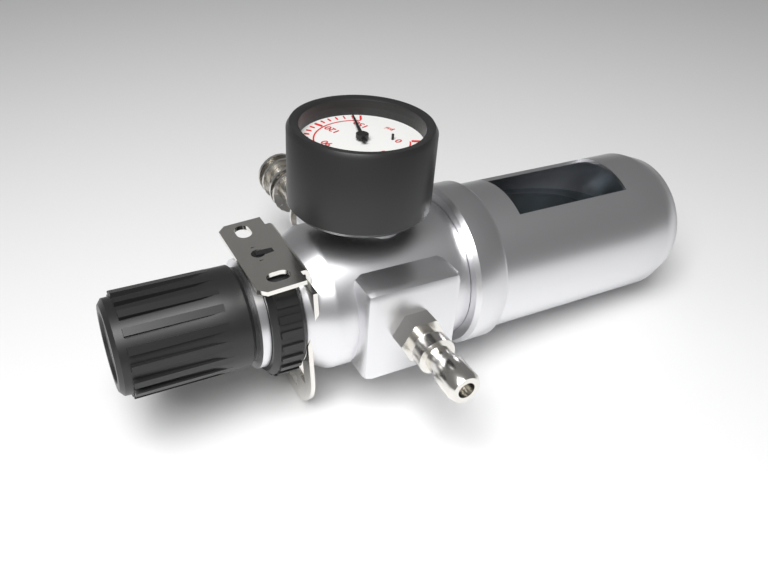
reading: 145 psi
